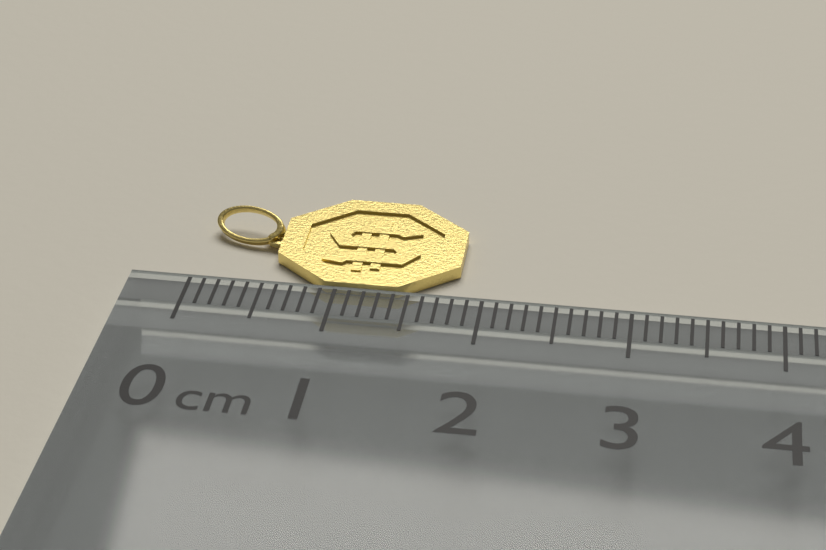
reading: 1.8 cm
